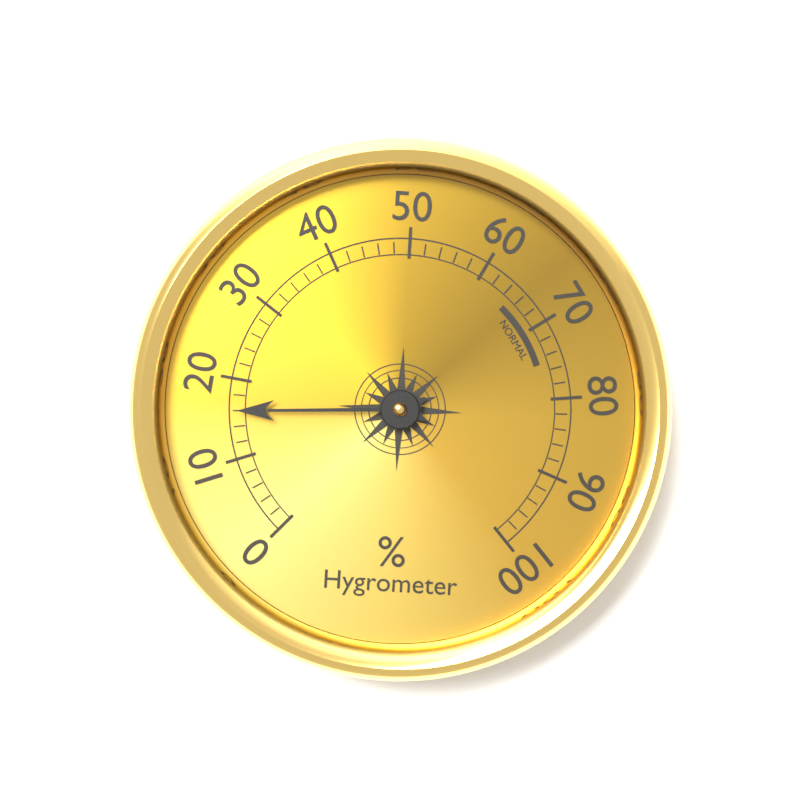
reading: 16 %
